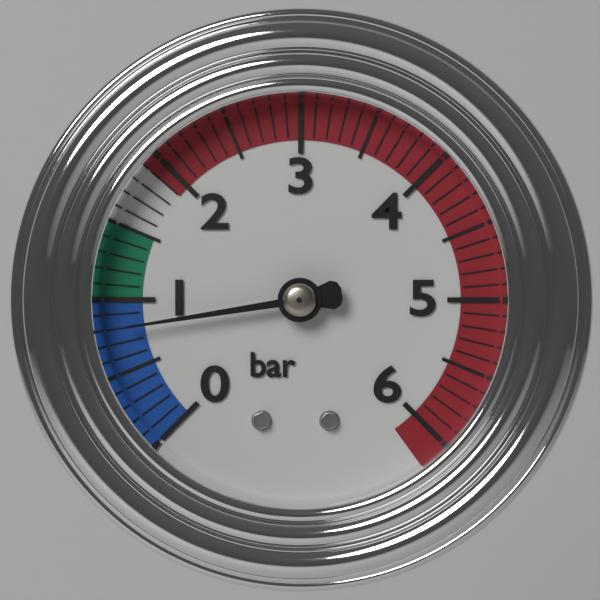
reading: 0.8 bar
